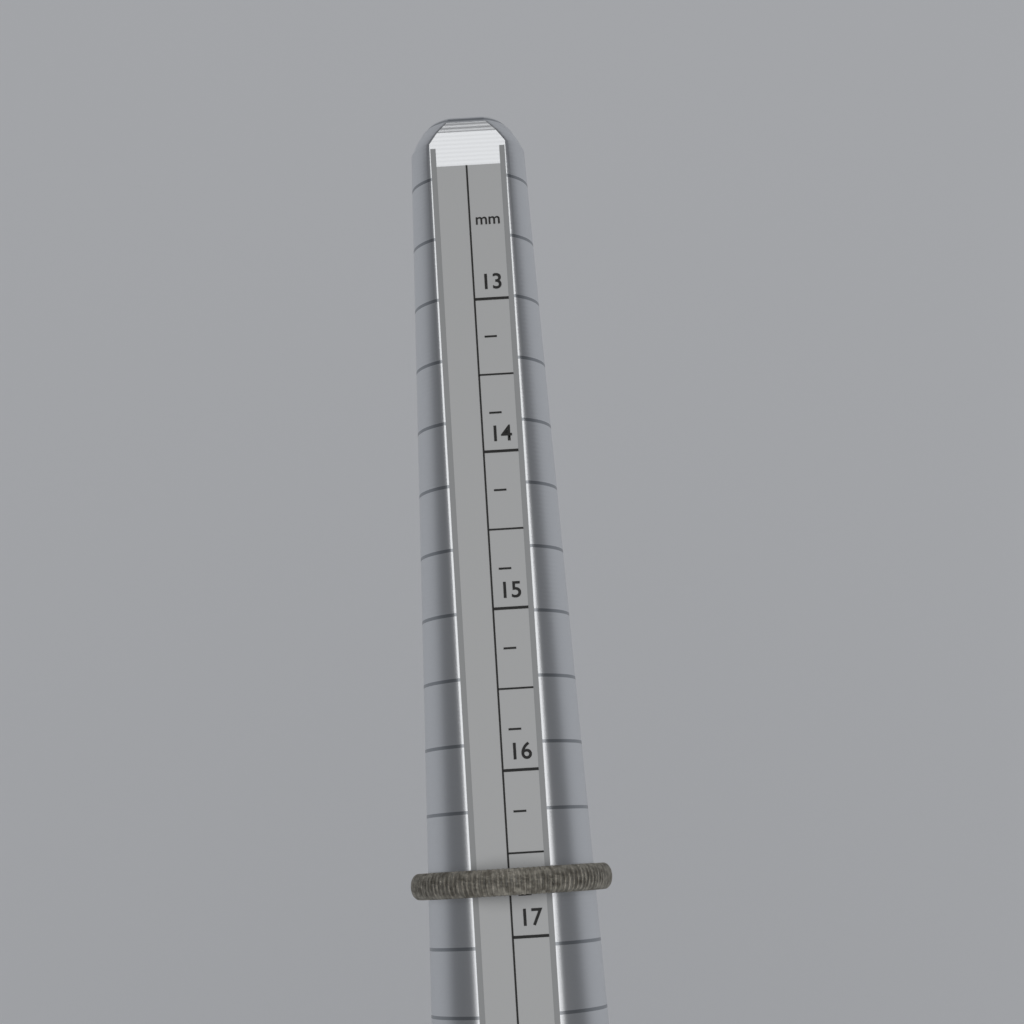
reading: 16.75 mm
